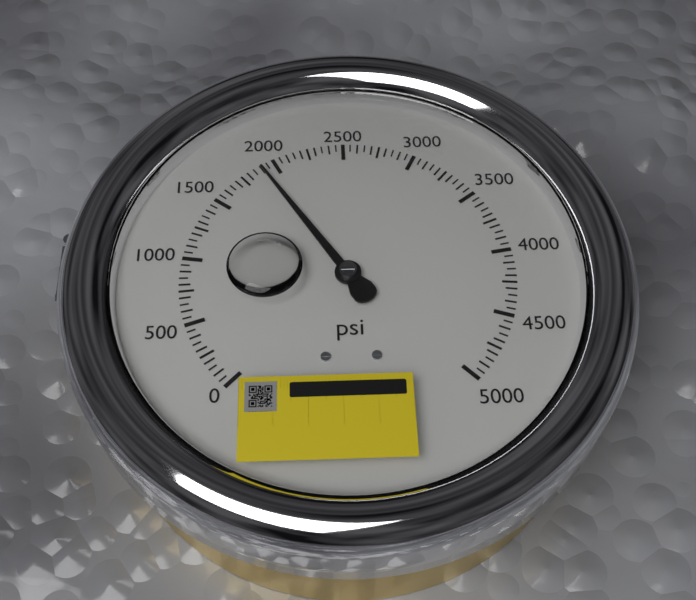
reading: 1900 psi
